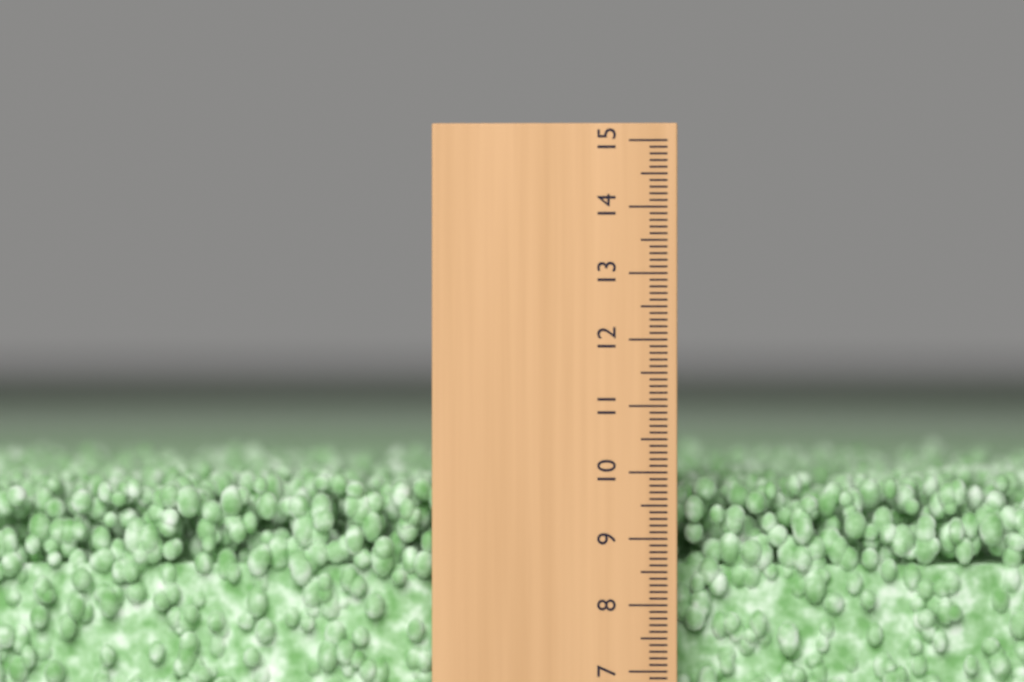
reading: 9.9 (no unit)
